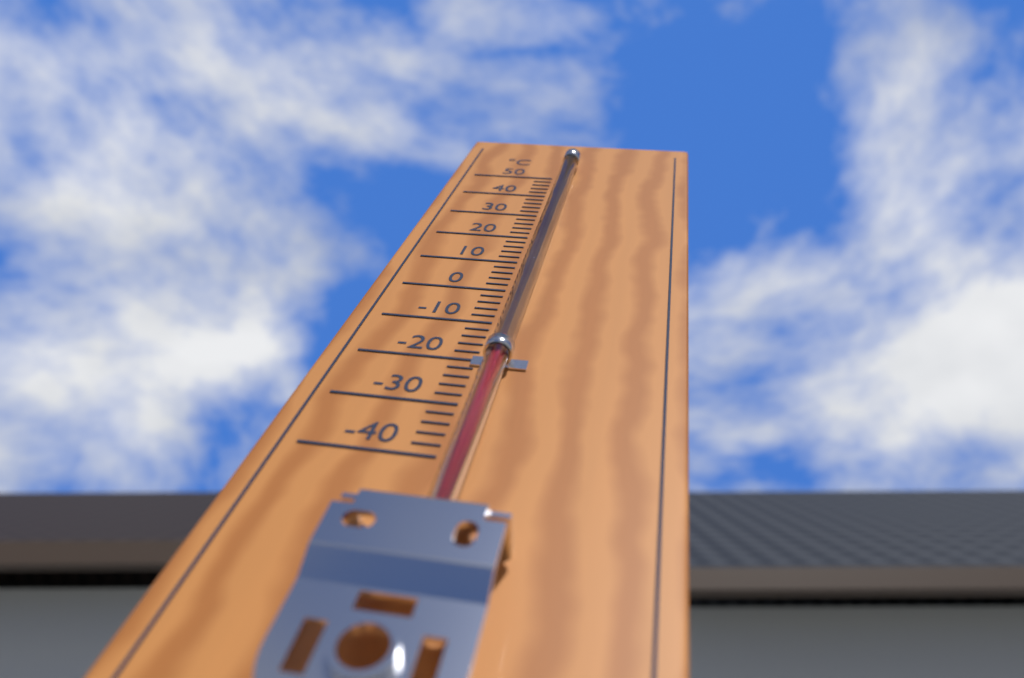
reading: -18 °C
